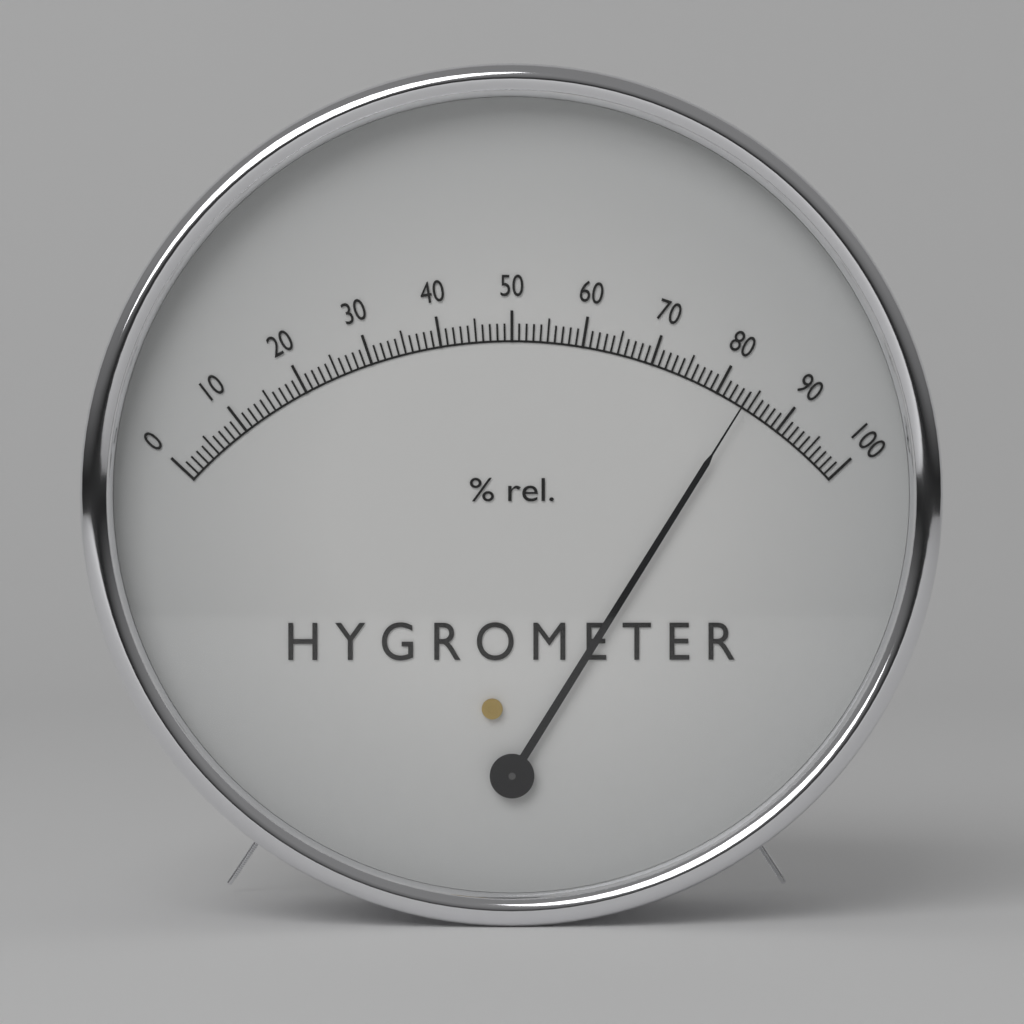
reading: 84 %
